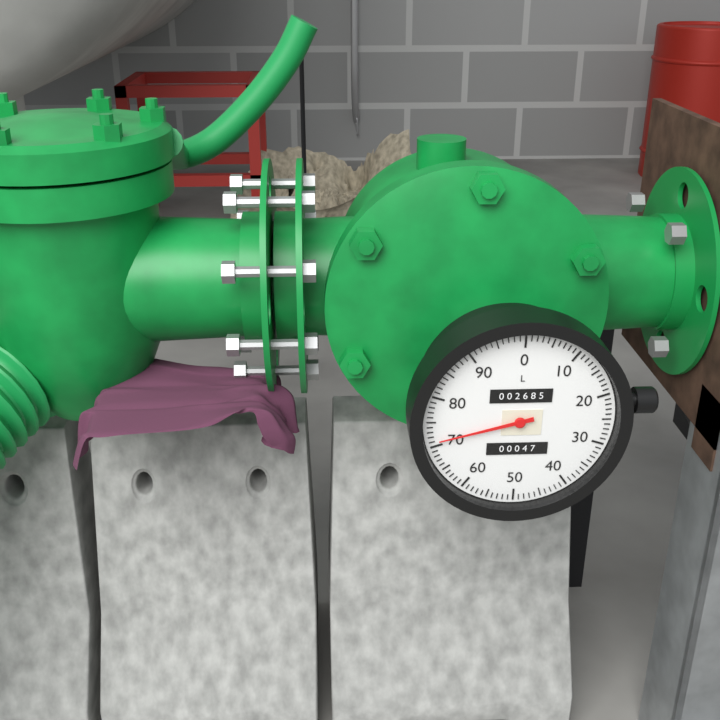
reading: 71 L
